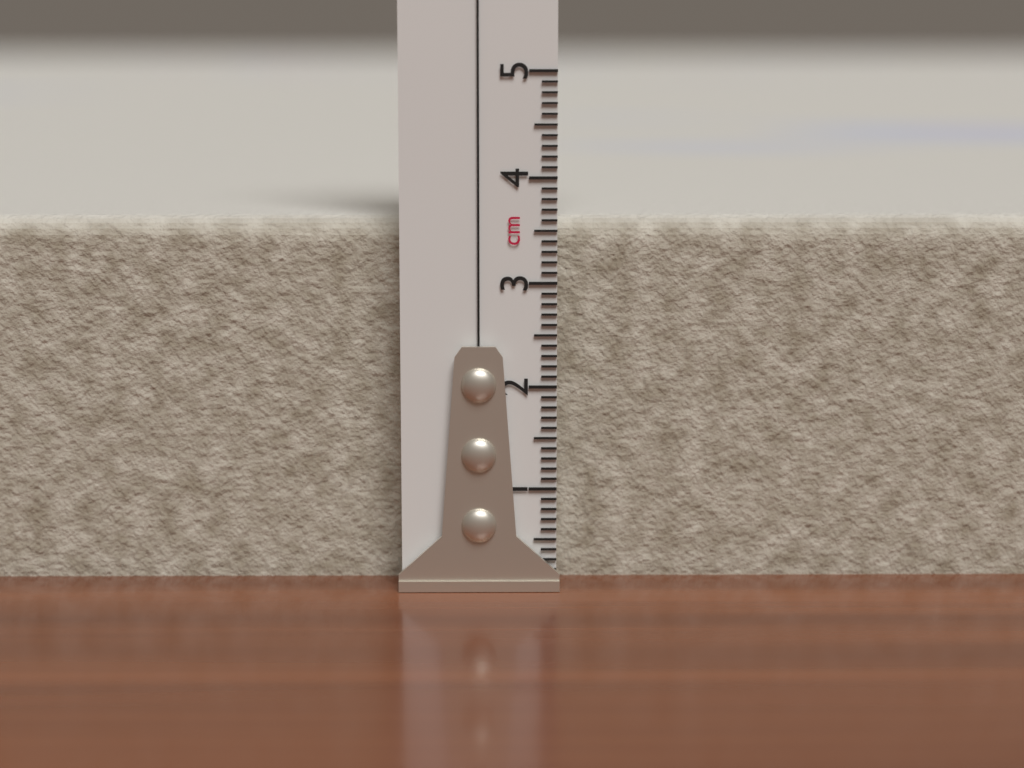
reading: 3.6 cm
